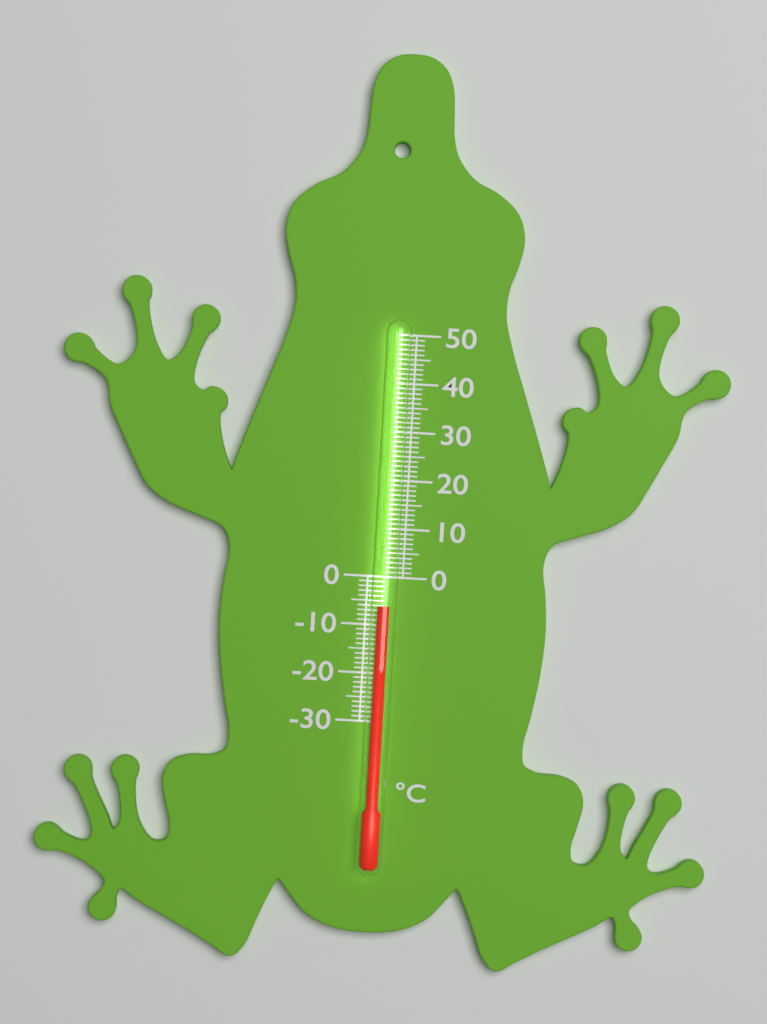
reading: -6 °C
